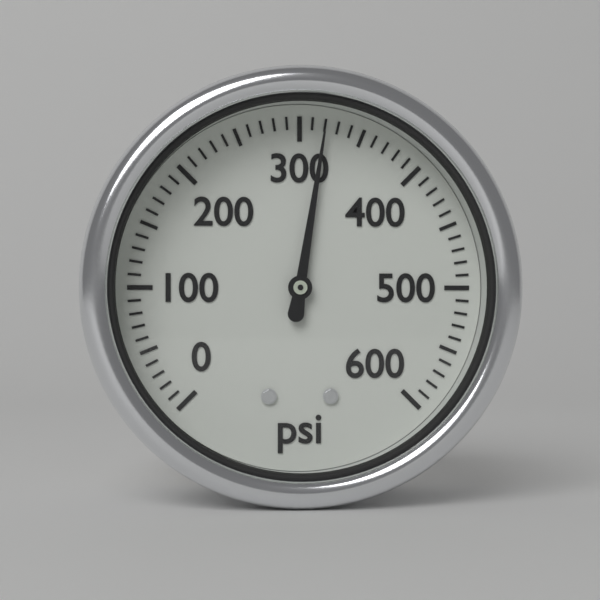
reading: 320 psi
